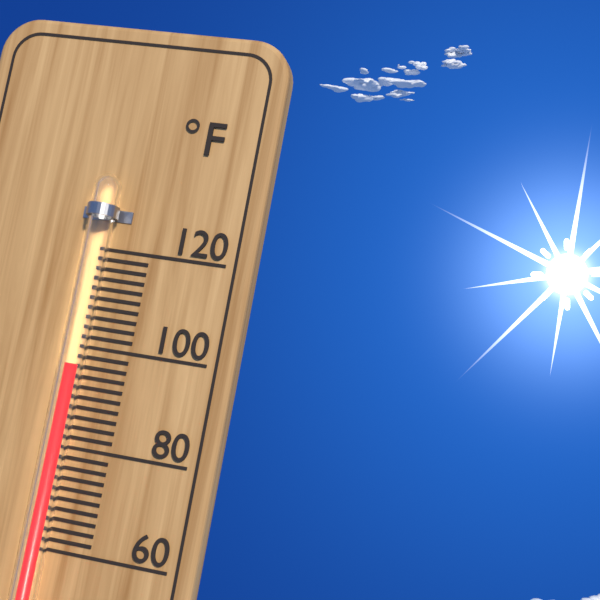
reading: 96 °F
